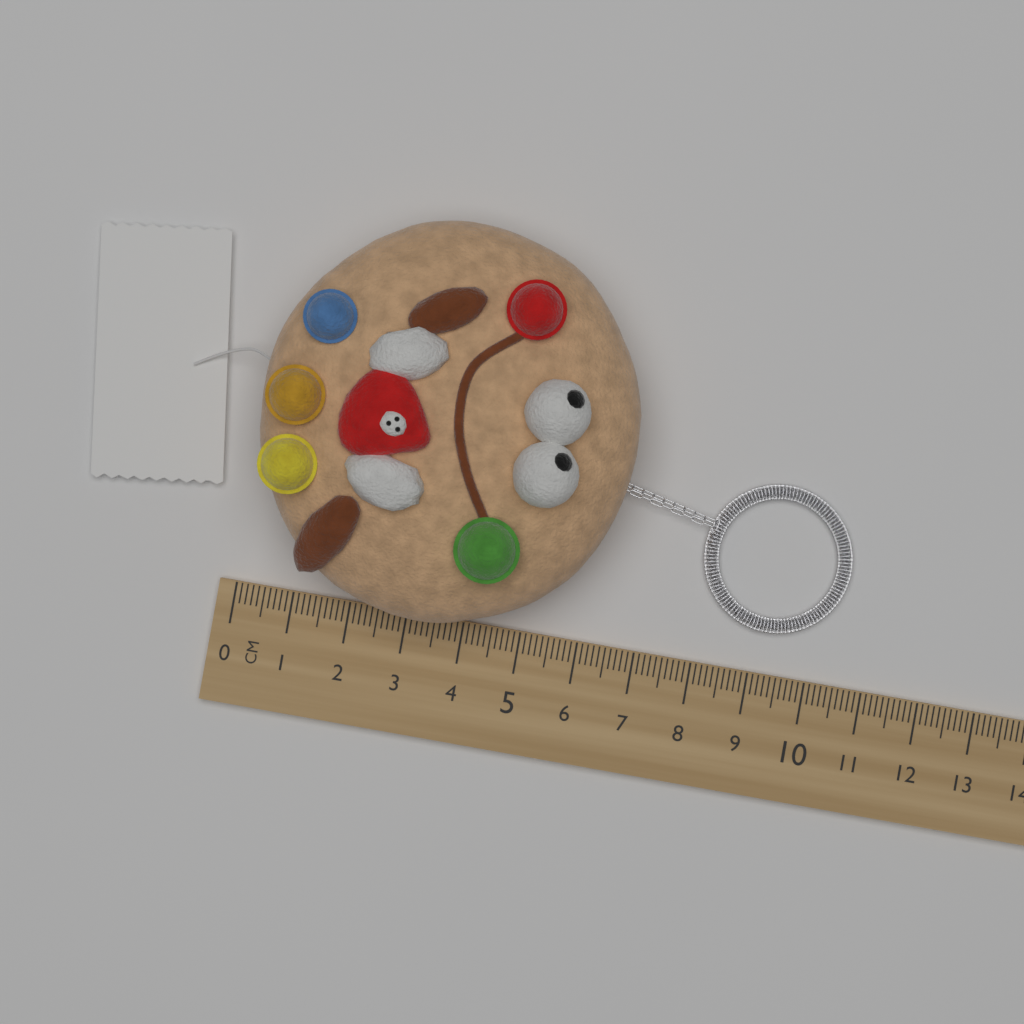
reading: 6.4 cm
